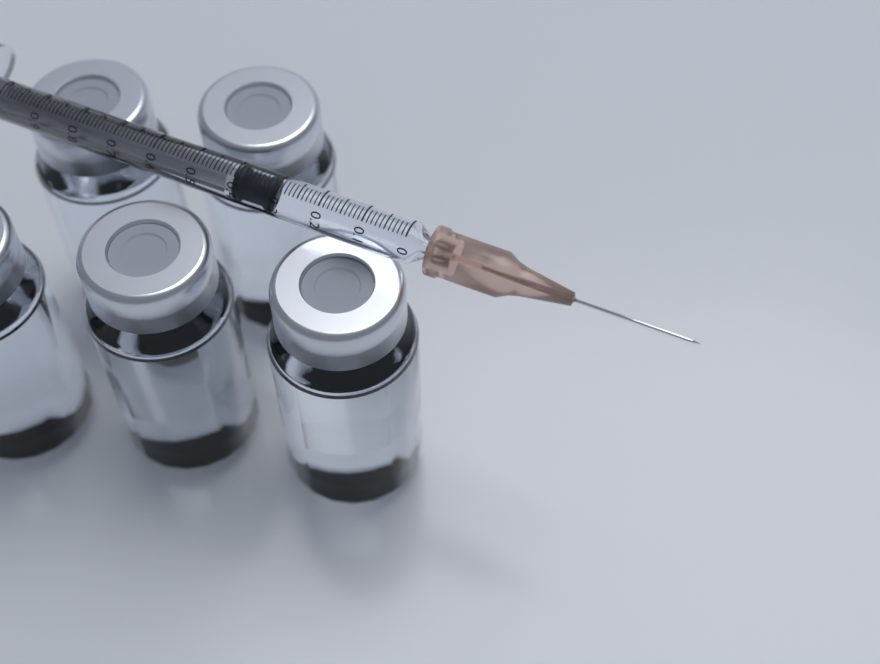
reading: 0.30 ml
